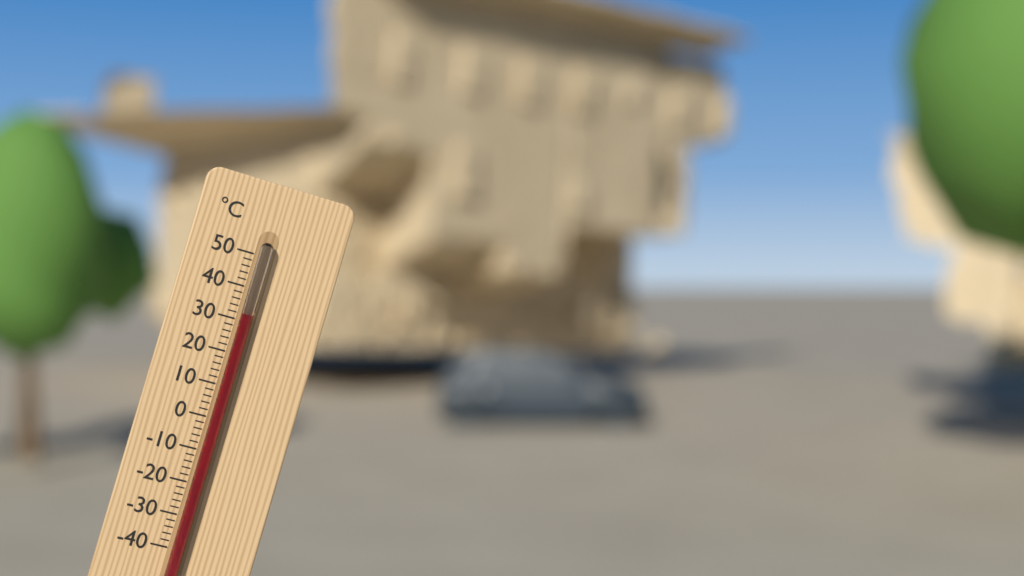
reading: 32 °C
